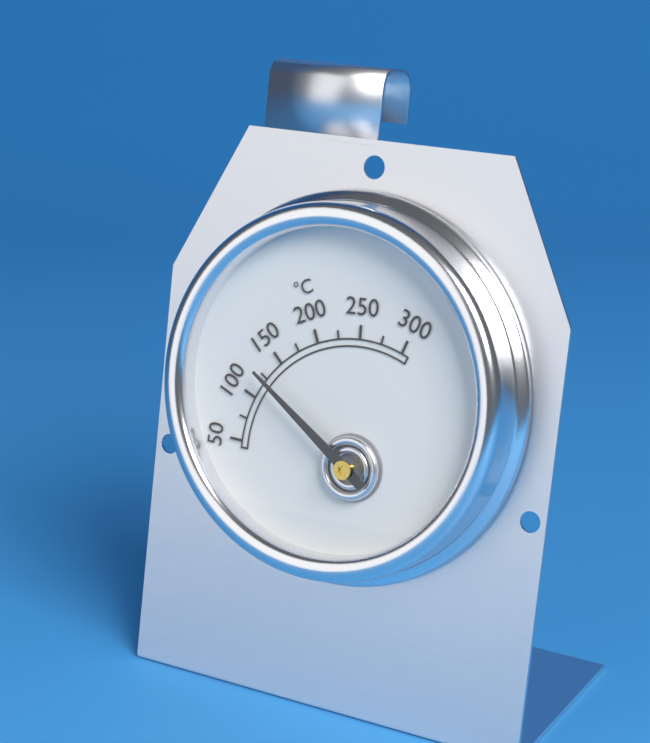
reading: 125 °C
